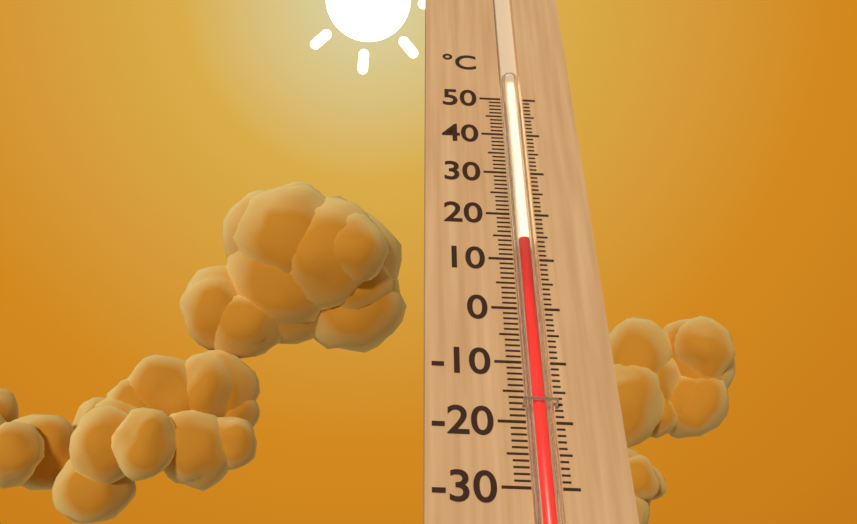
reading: 14 °C
